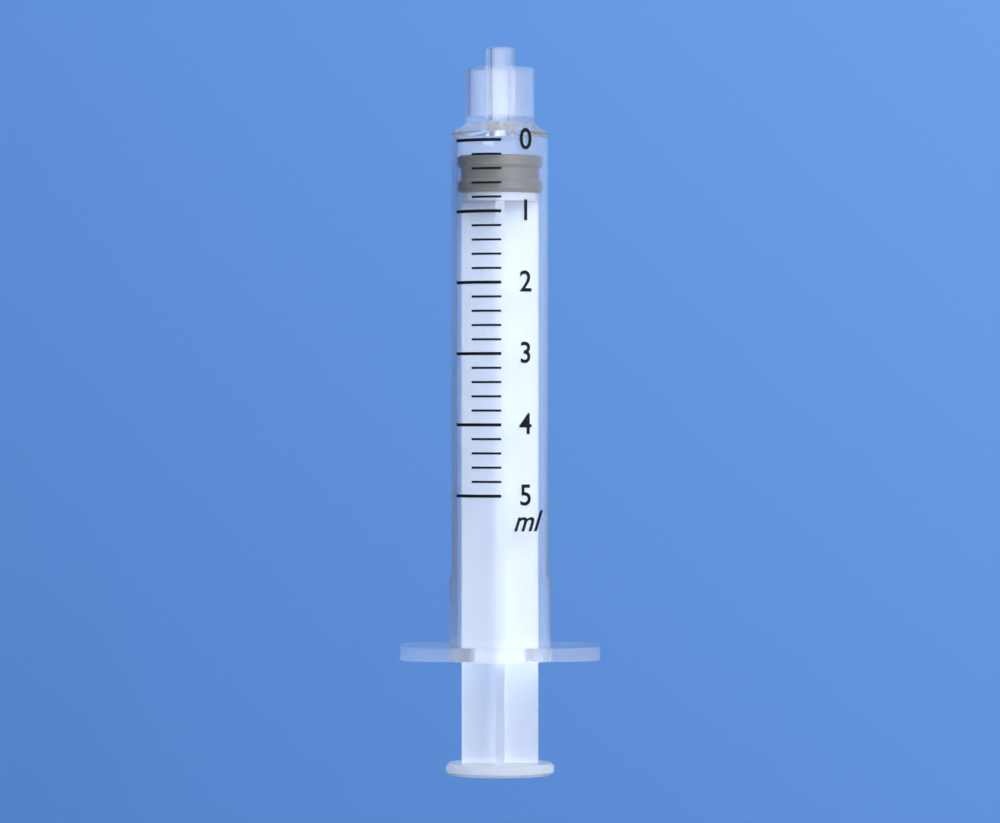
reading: 0.2 ml
